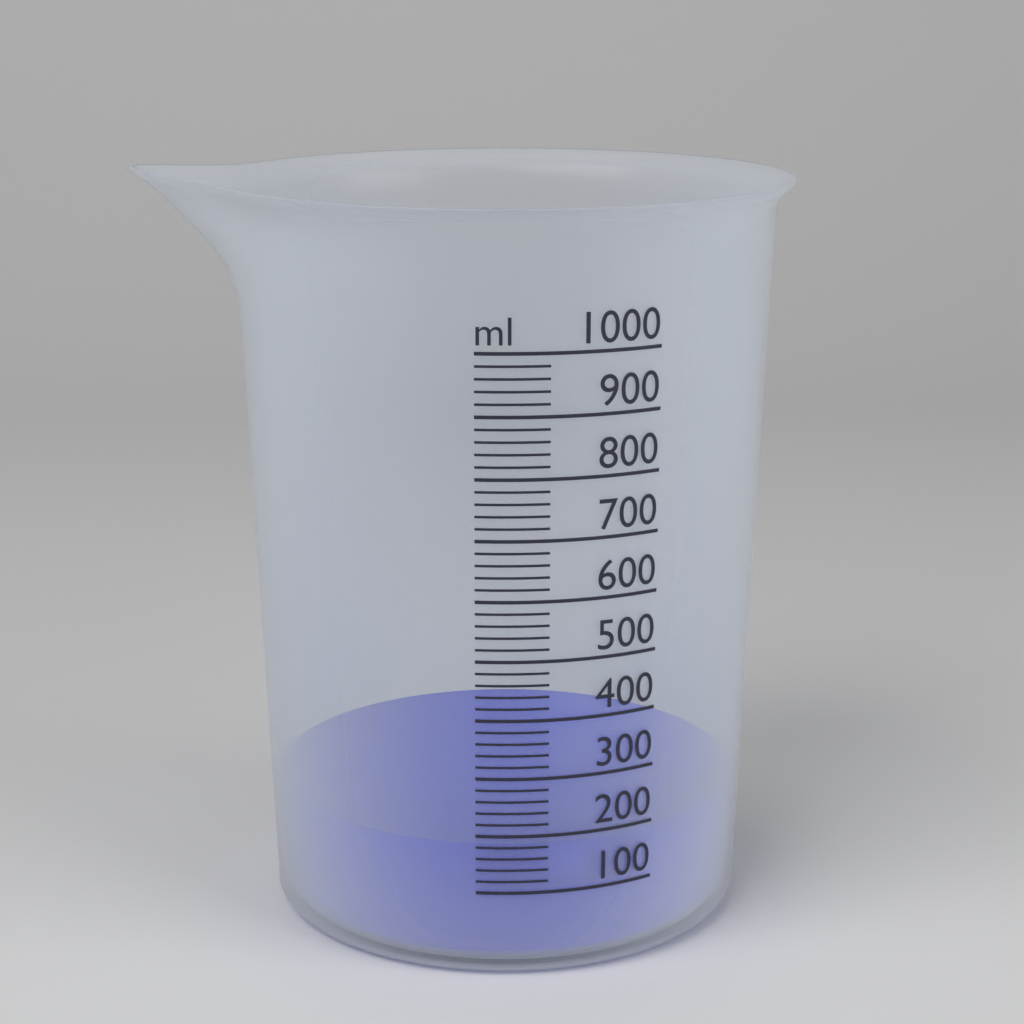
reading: 180 ml
